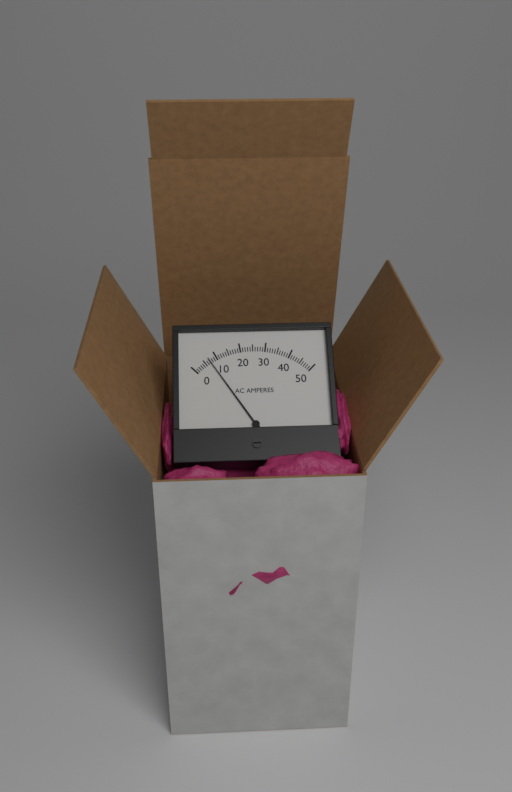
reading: 7 A
